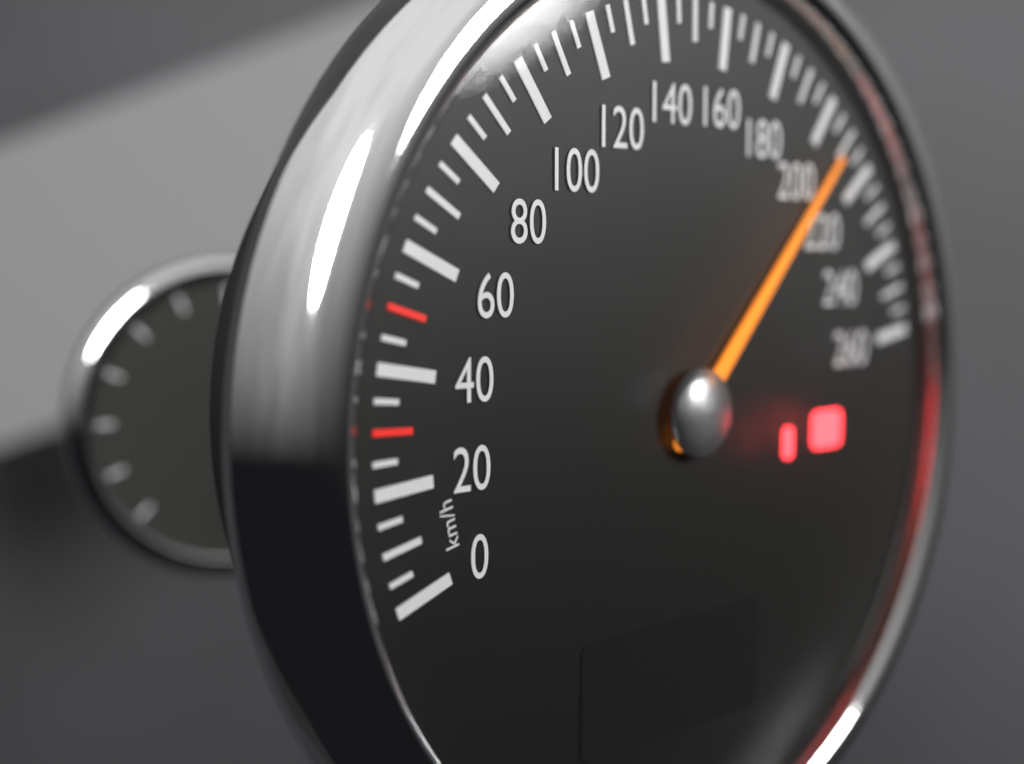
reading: 210 km/h
